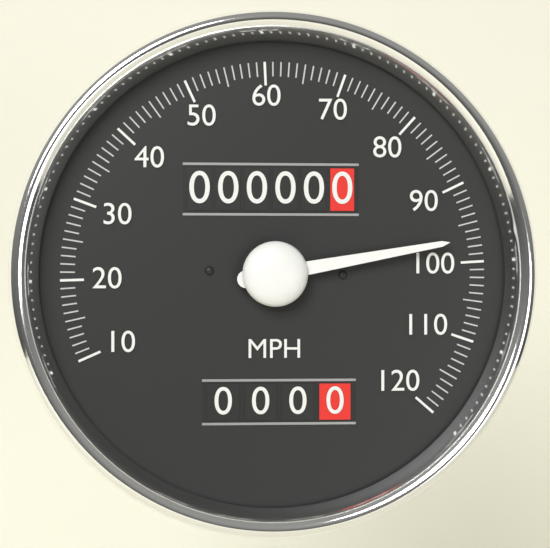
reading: 97 MPH
